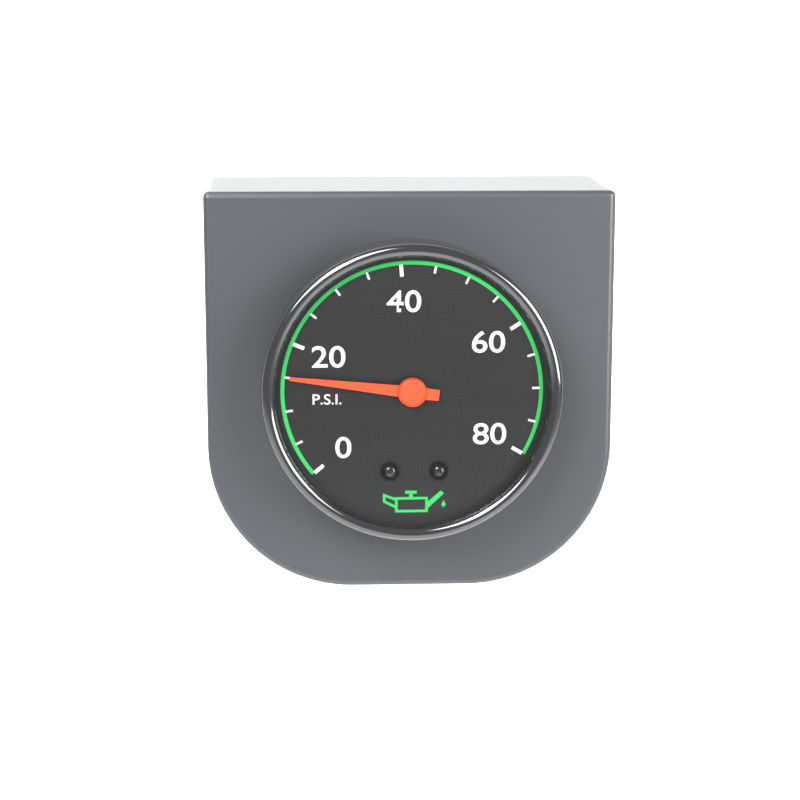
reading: 15 psi
